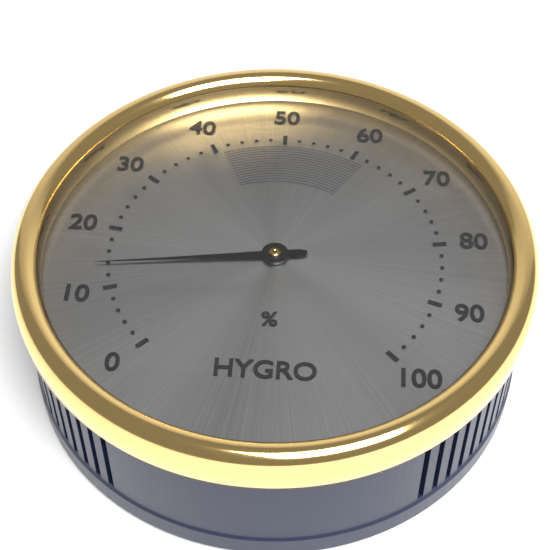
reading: 14 %
